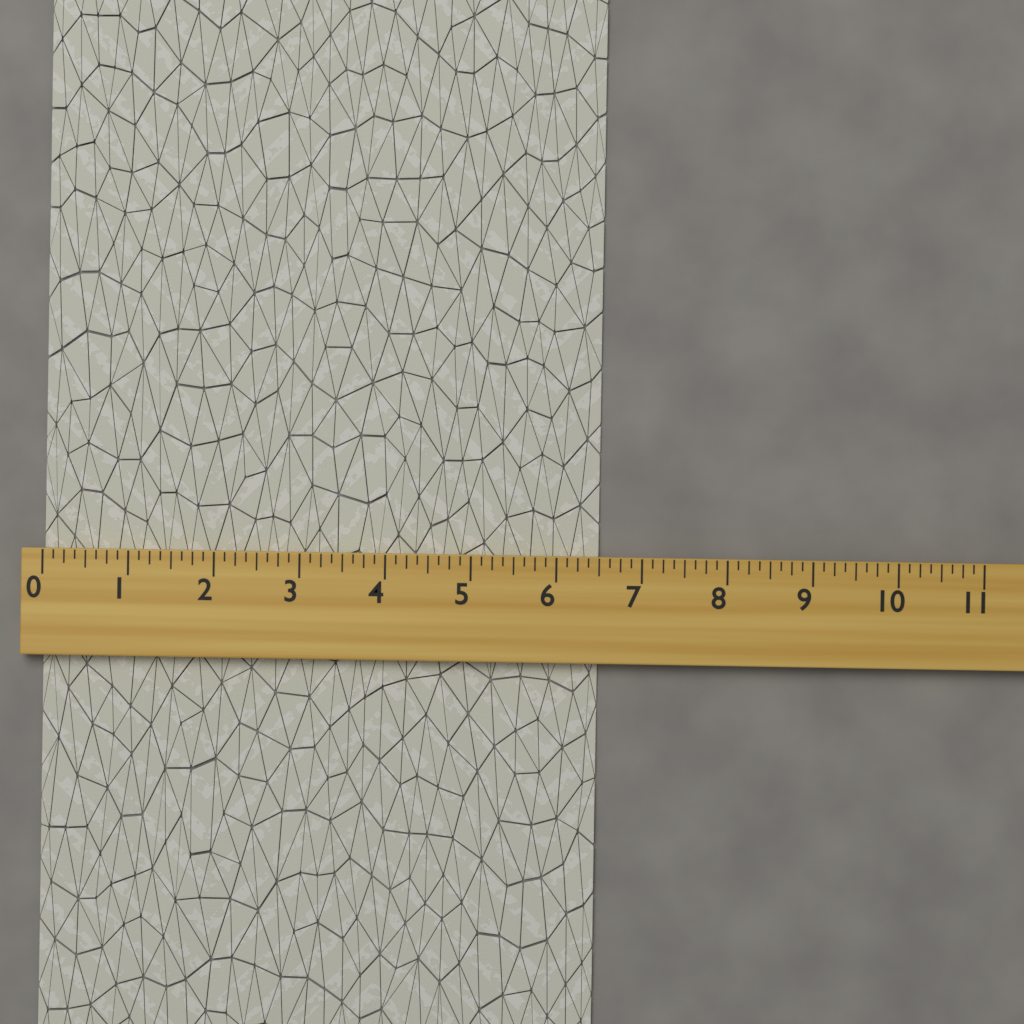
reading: 6.500 (no unit)
